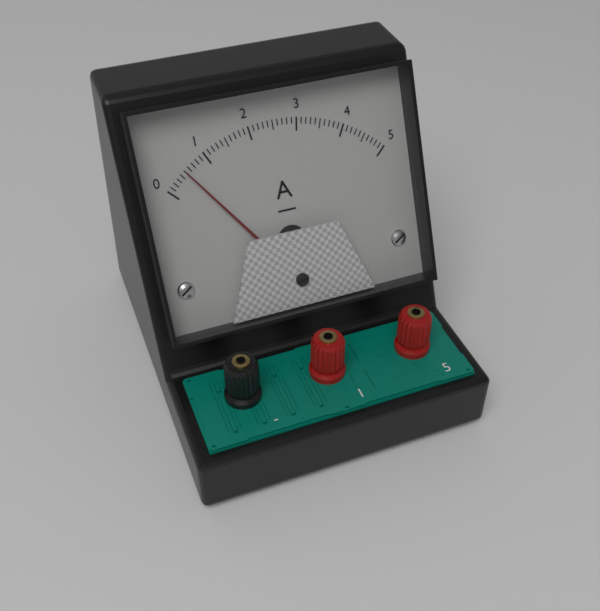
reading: 0.5 A
